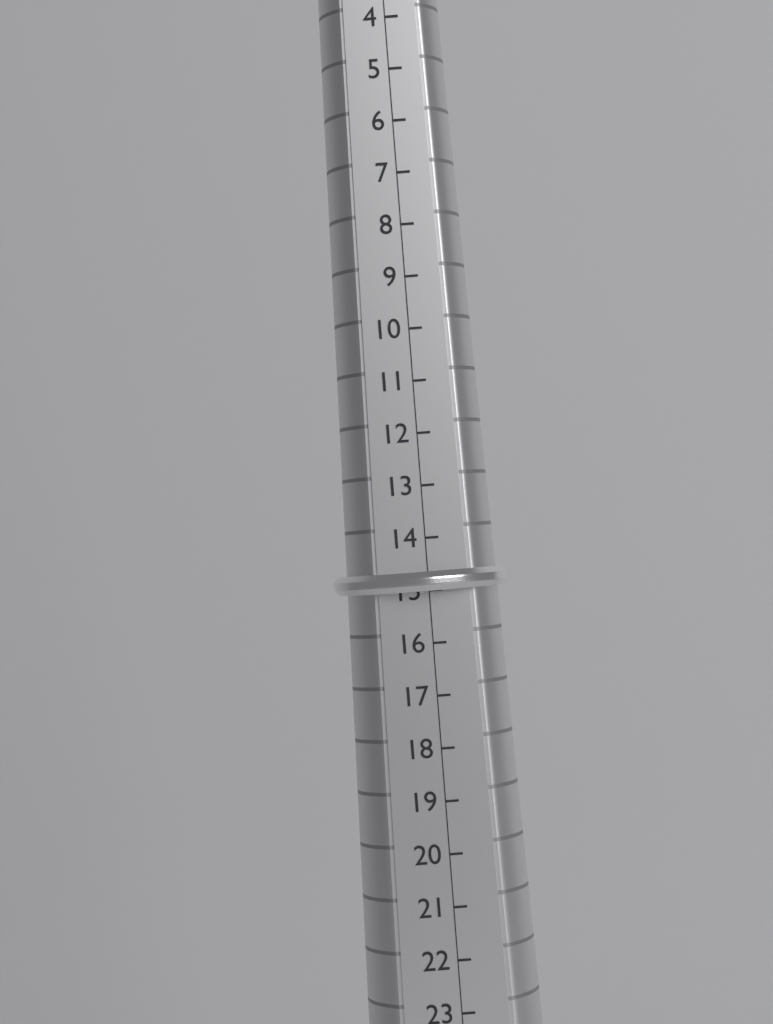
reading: 15 (no unit)
